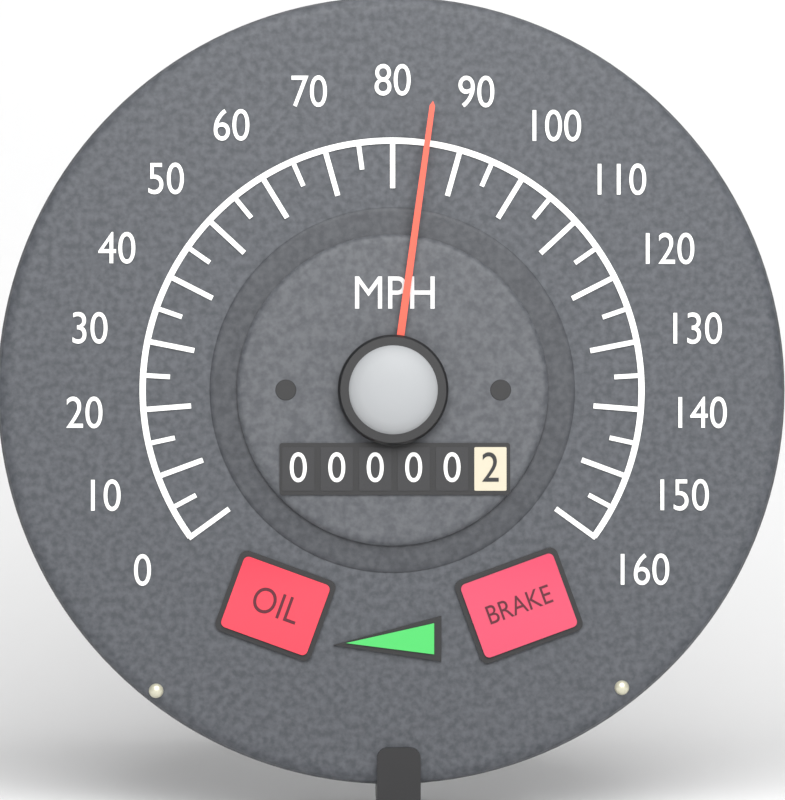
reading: 85 MPH
